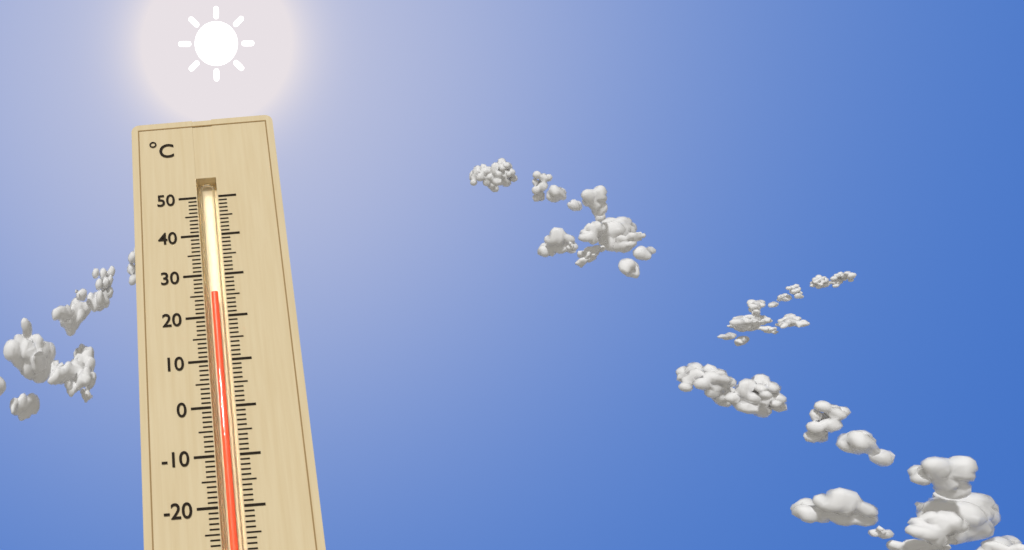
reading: 26 °C
